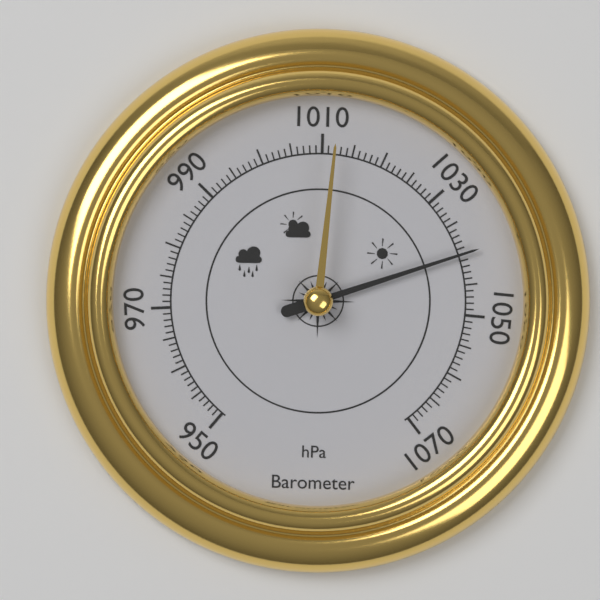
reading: 1040 hPa
